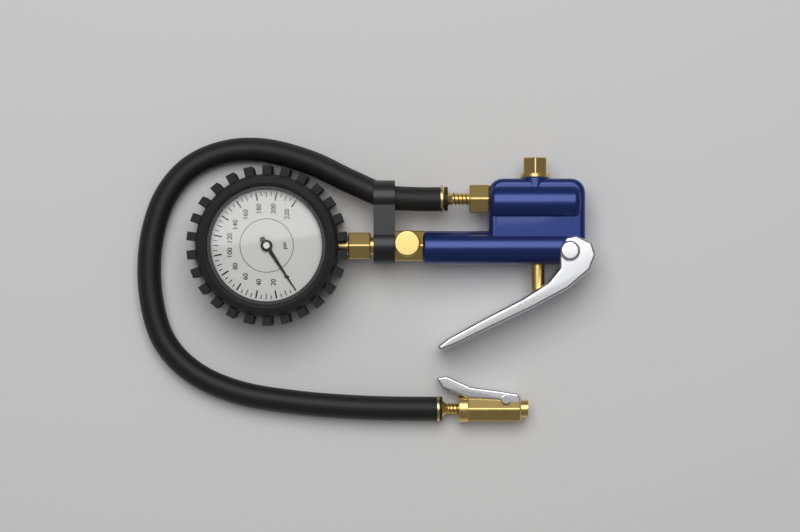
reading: 0 psi
